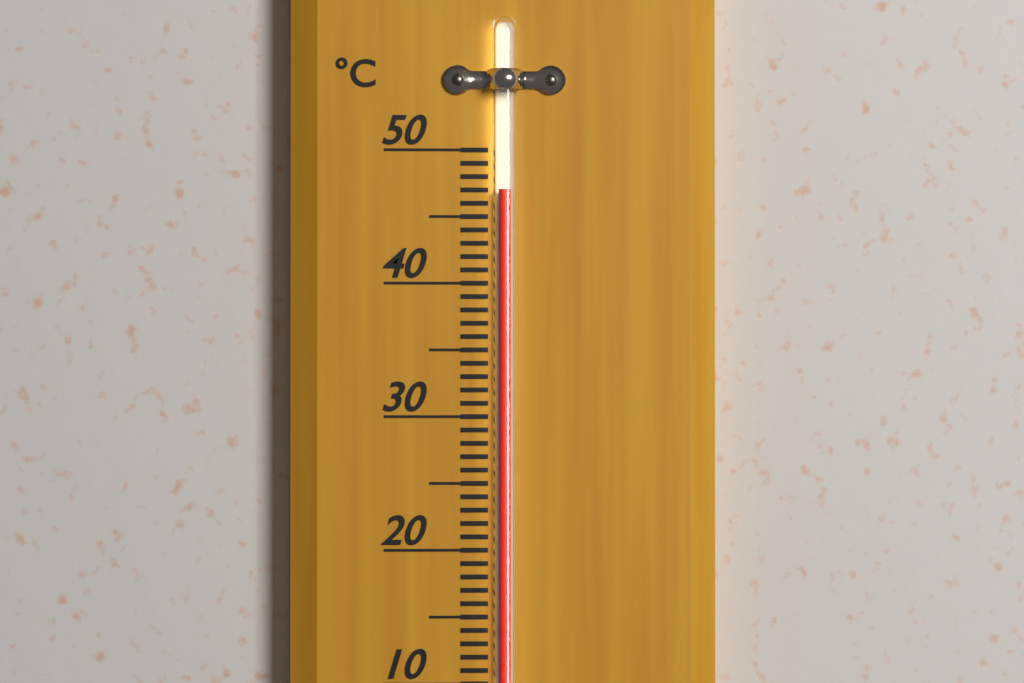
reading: 47 °C
